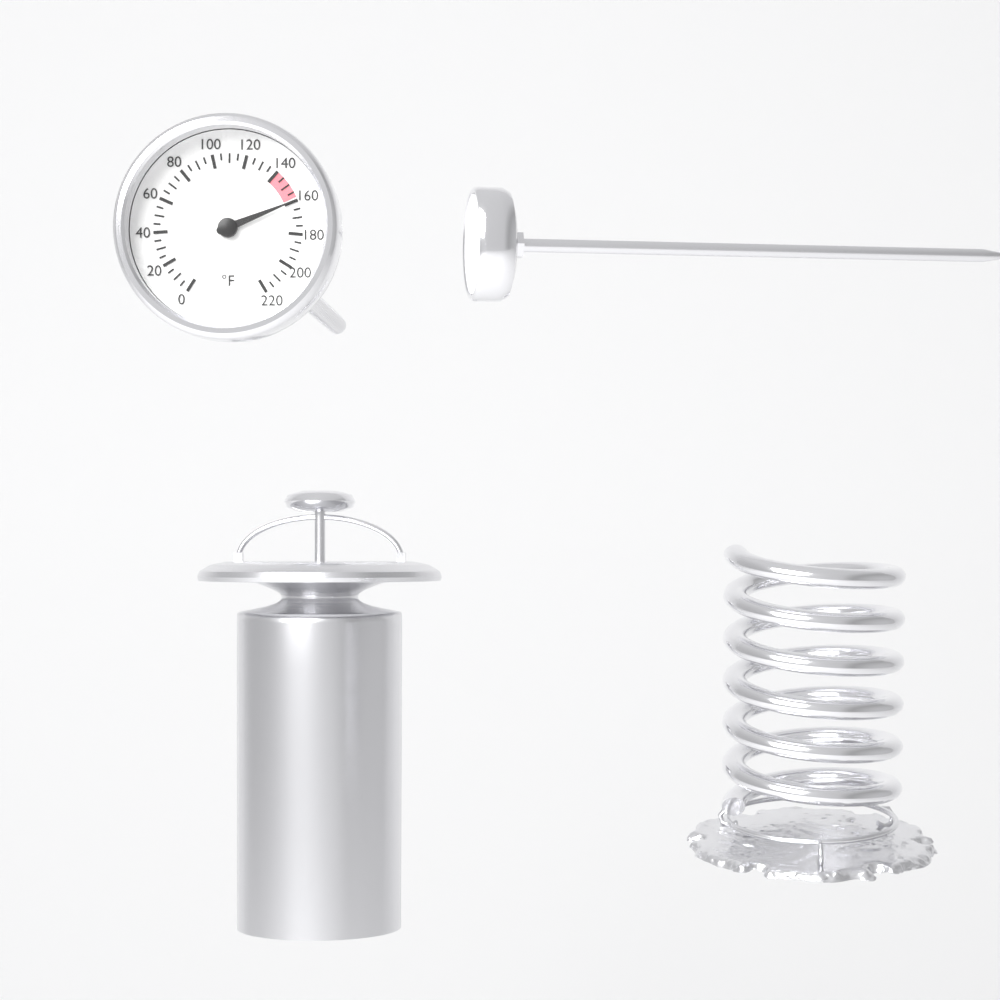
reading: 160 °F
